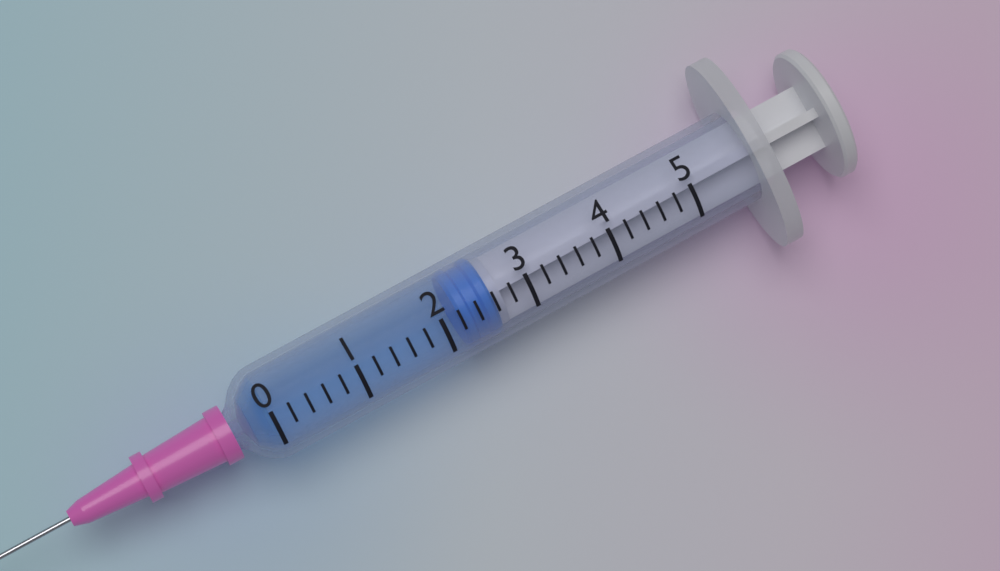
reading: 2.2 (no unit)
